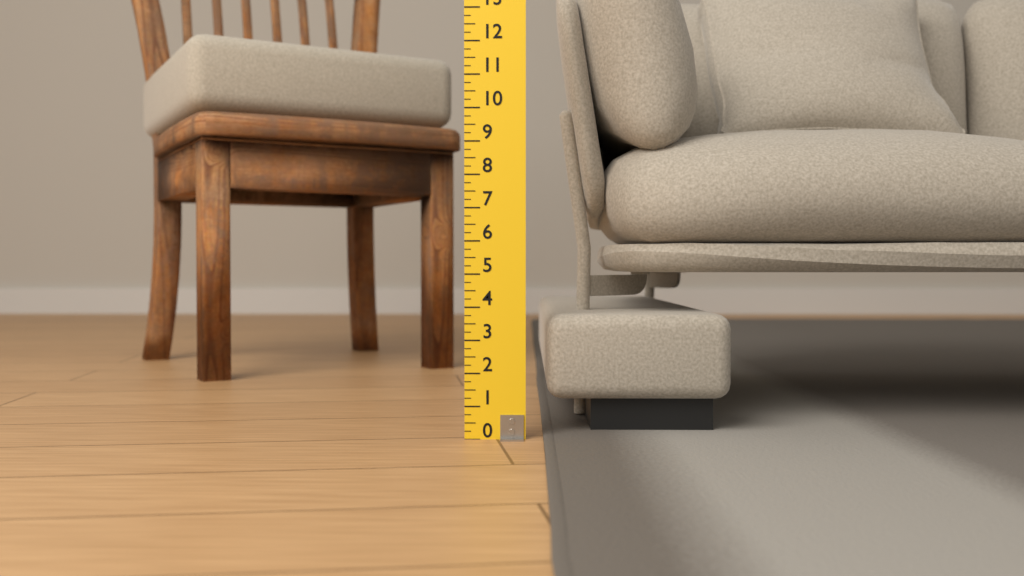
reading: 3.75 (no unit)
